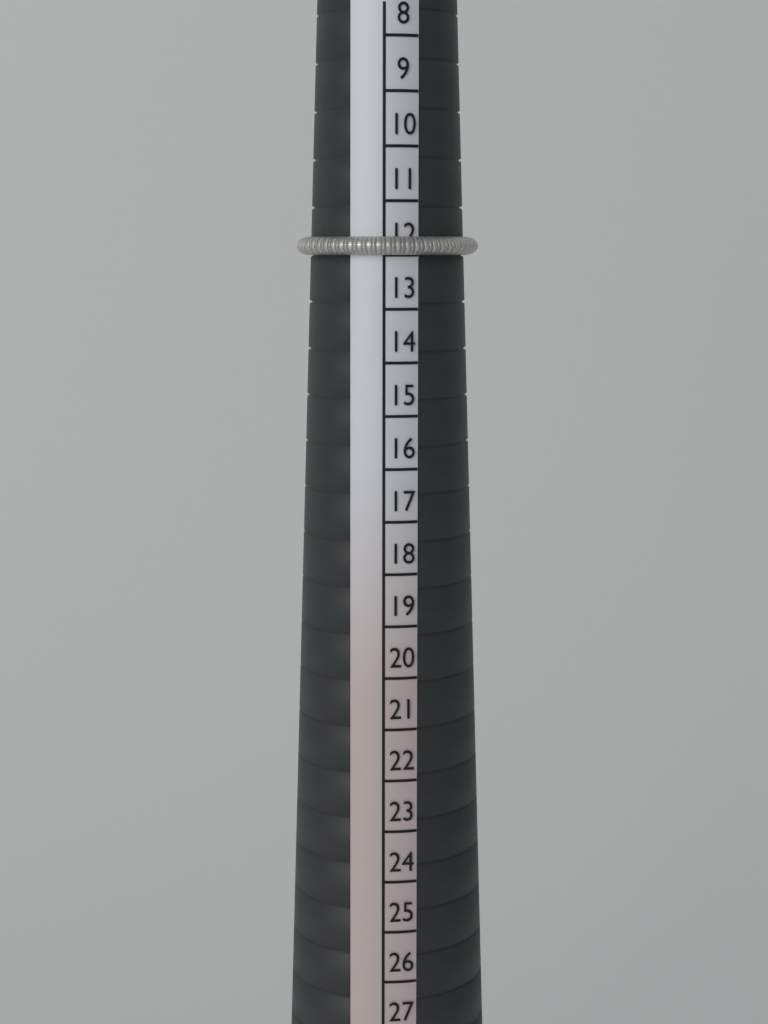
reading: 12 (no unit)
